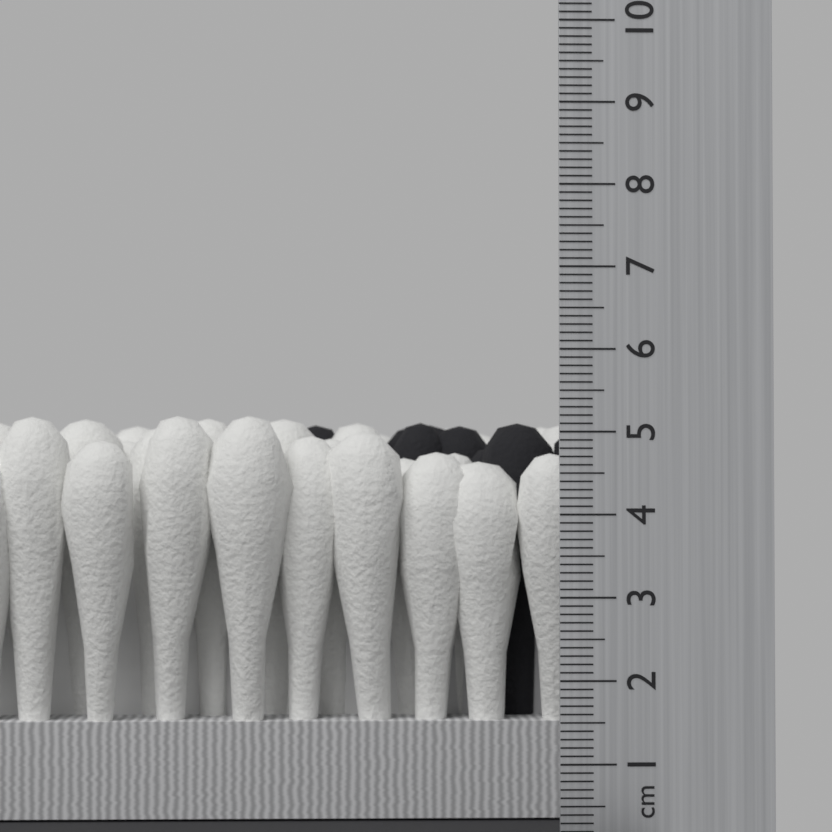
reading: 5.3 cm
